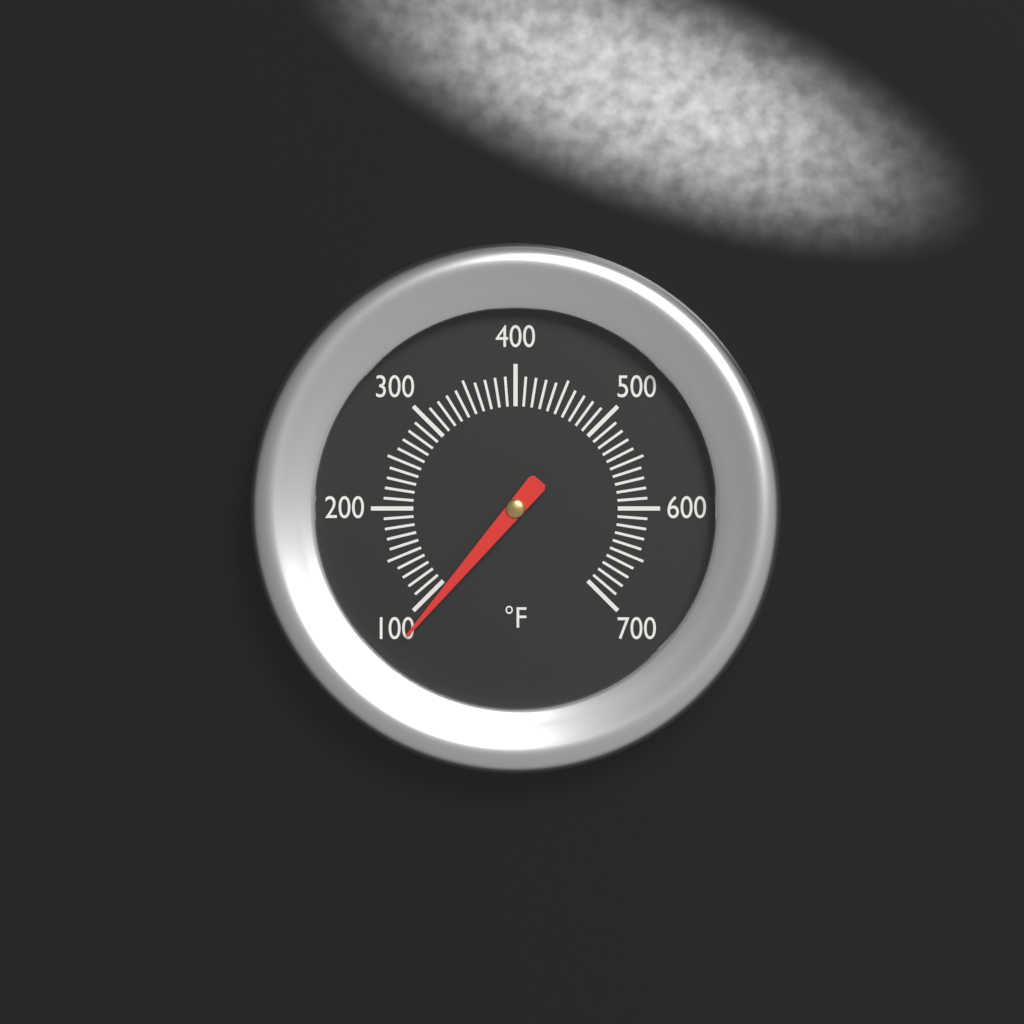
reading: 90 °F
